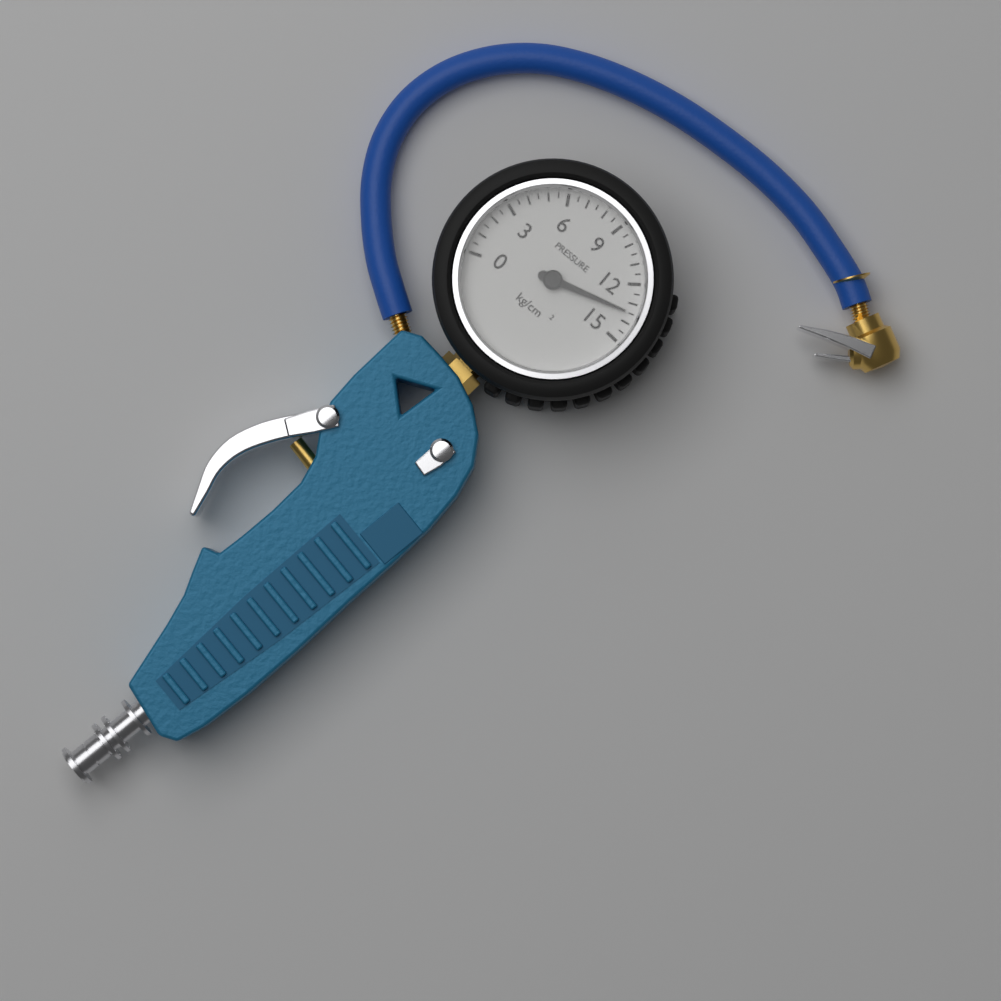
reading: 13.5 kg/cm²
